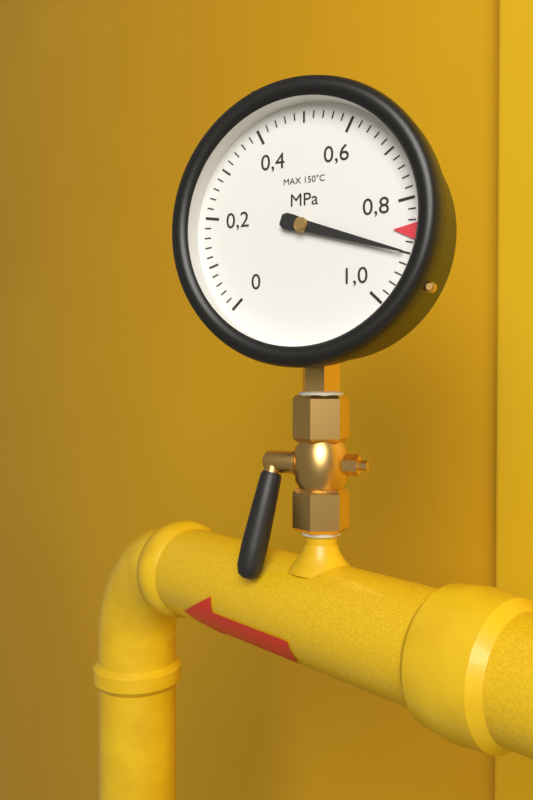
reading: 0.90 MPa
